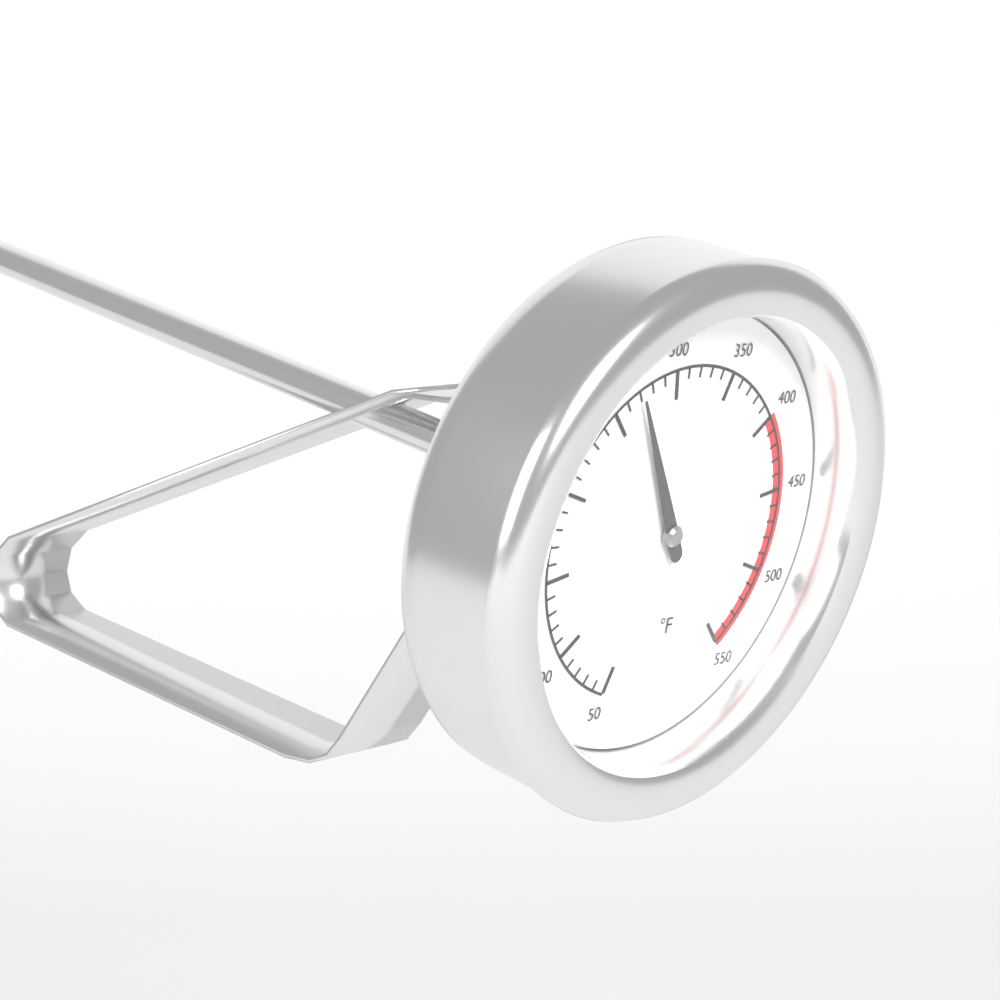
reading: 270 °F
